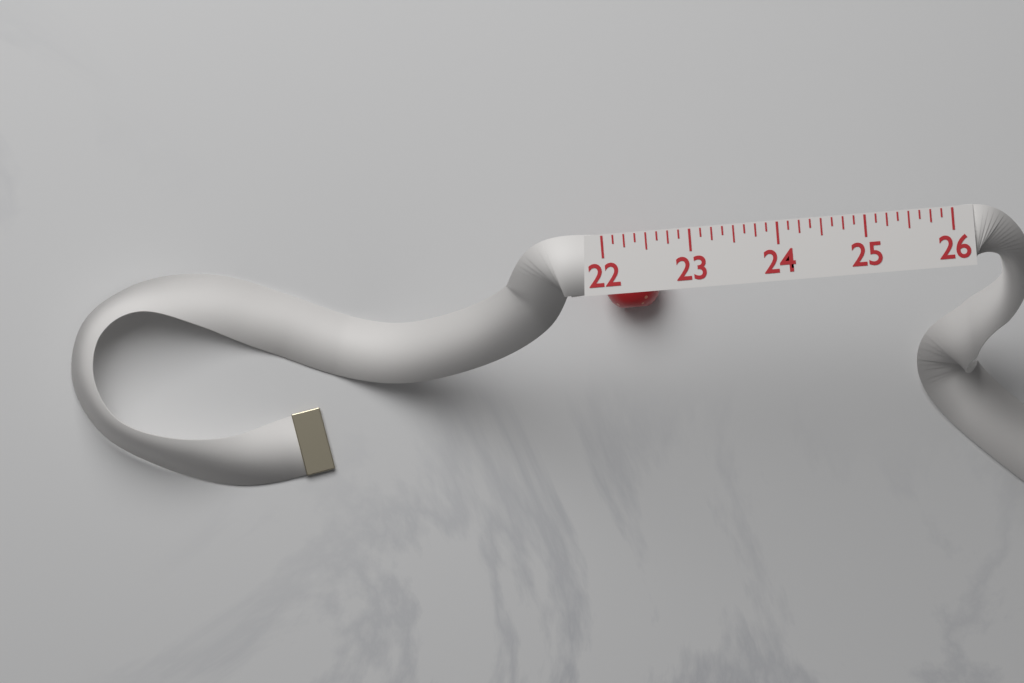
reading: 22.625 (no unit)
